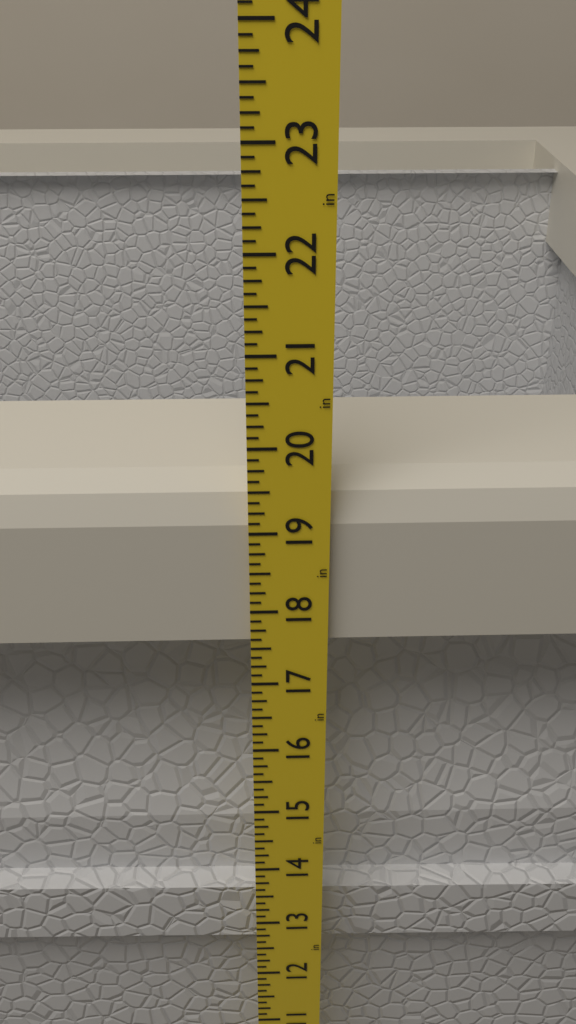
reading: 19.500 in
